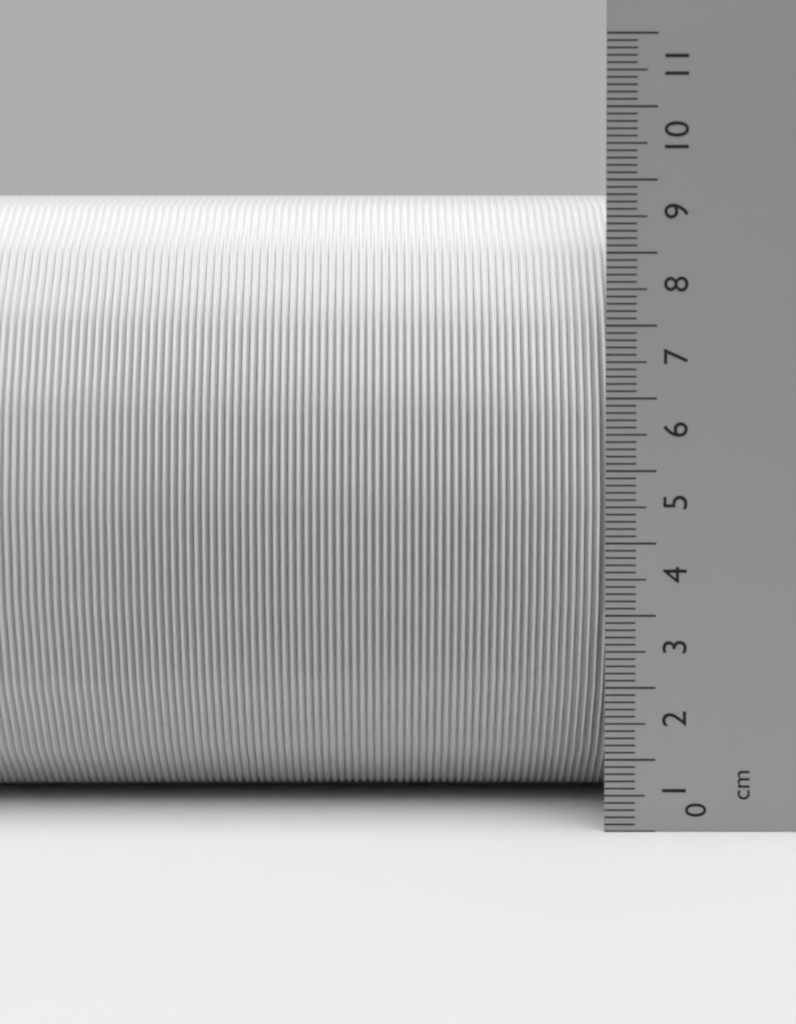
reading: 9.1 cm
